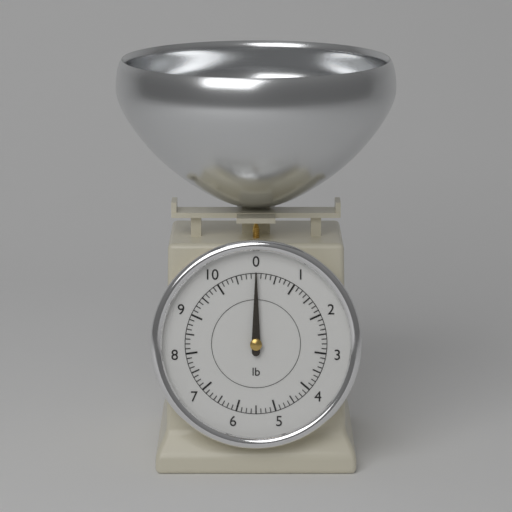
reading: 0.000 lb
